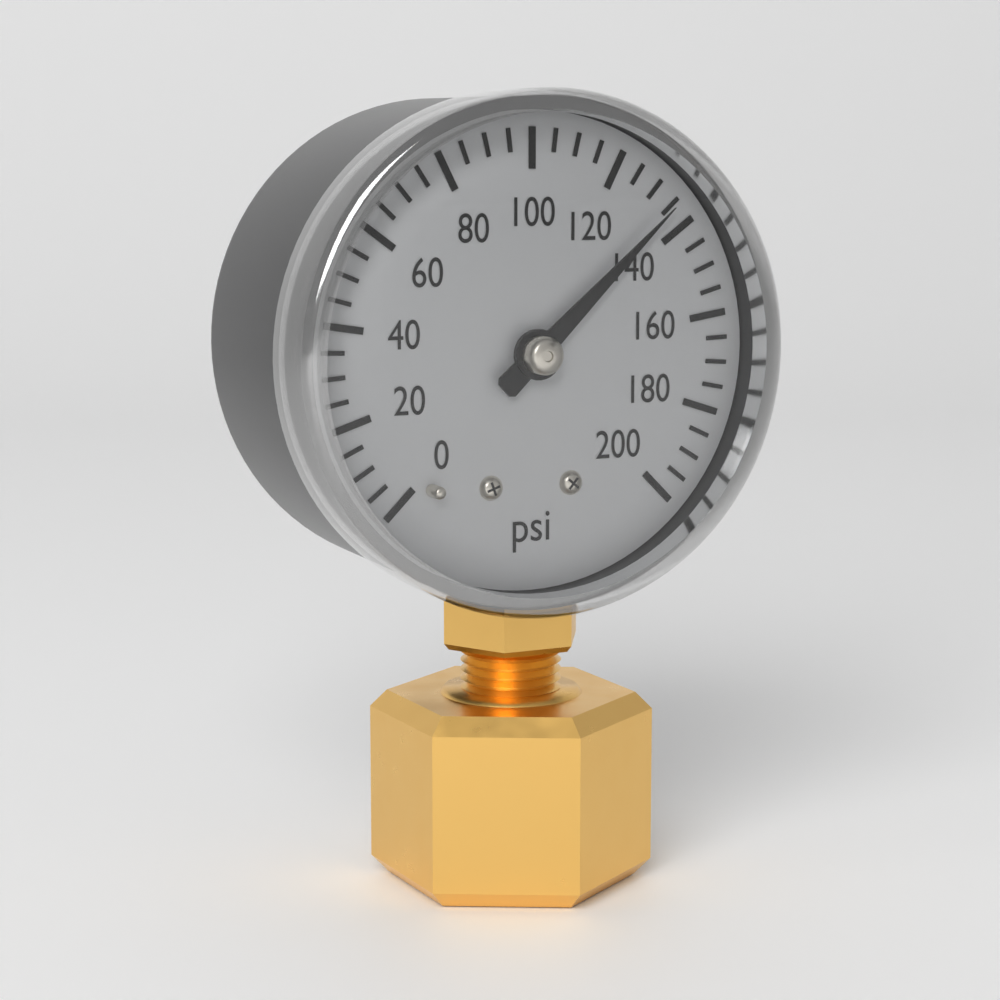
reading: 135 psi
